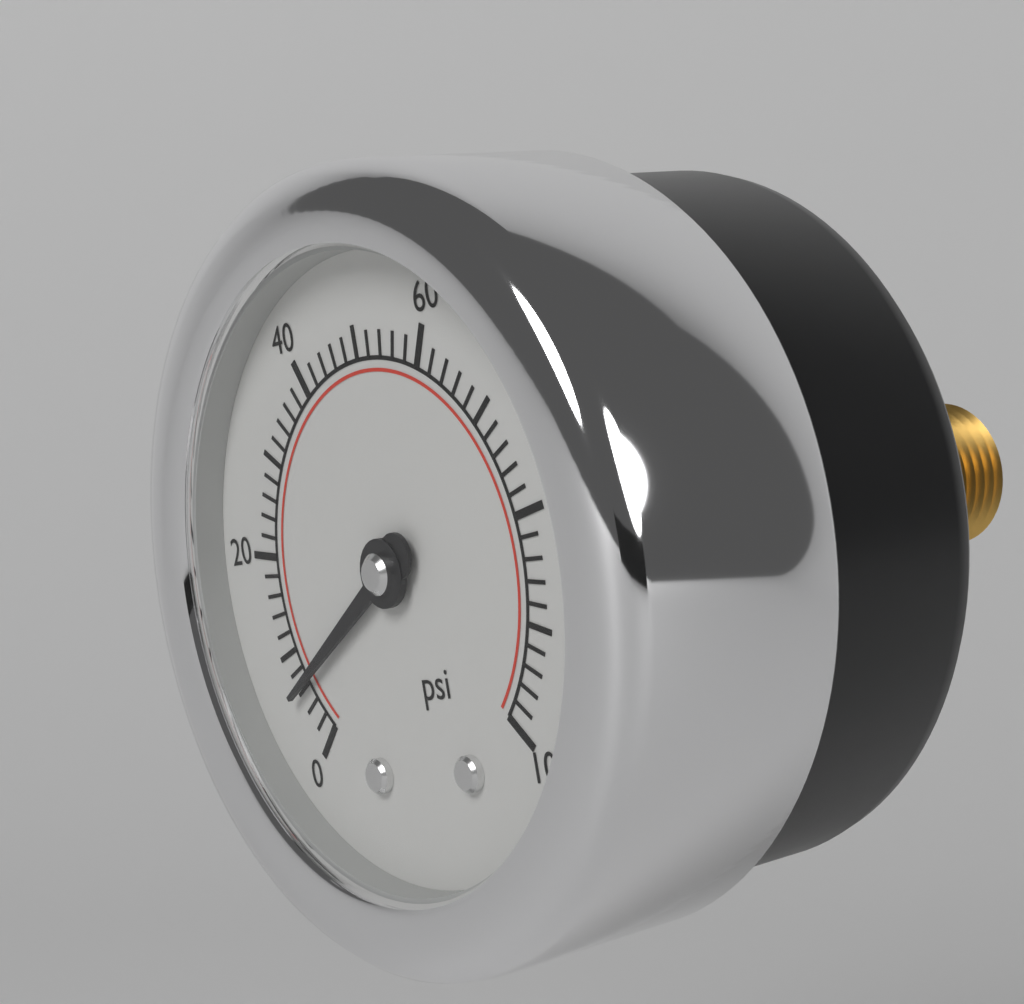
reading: 6 psi
